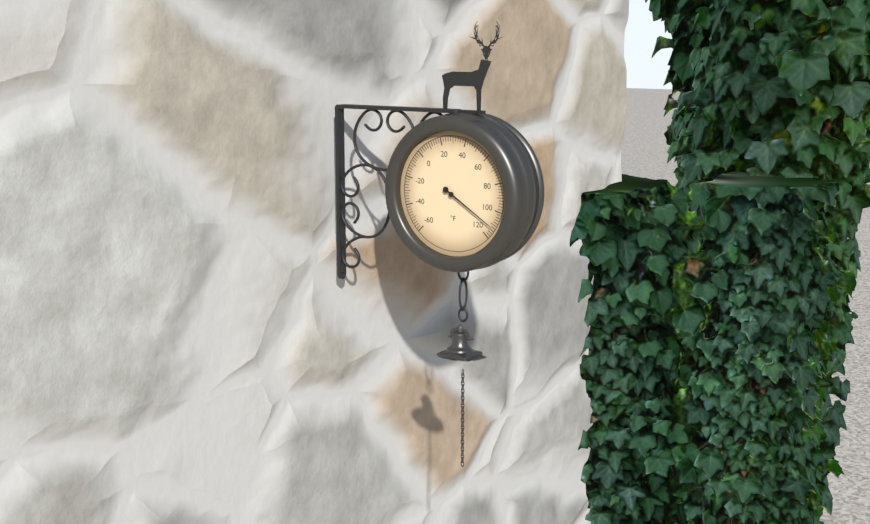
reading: 112 °F
